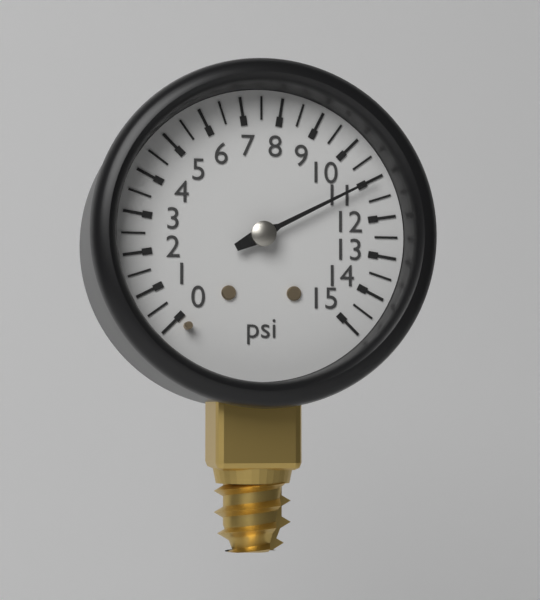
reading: 11.0 psi
